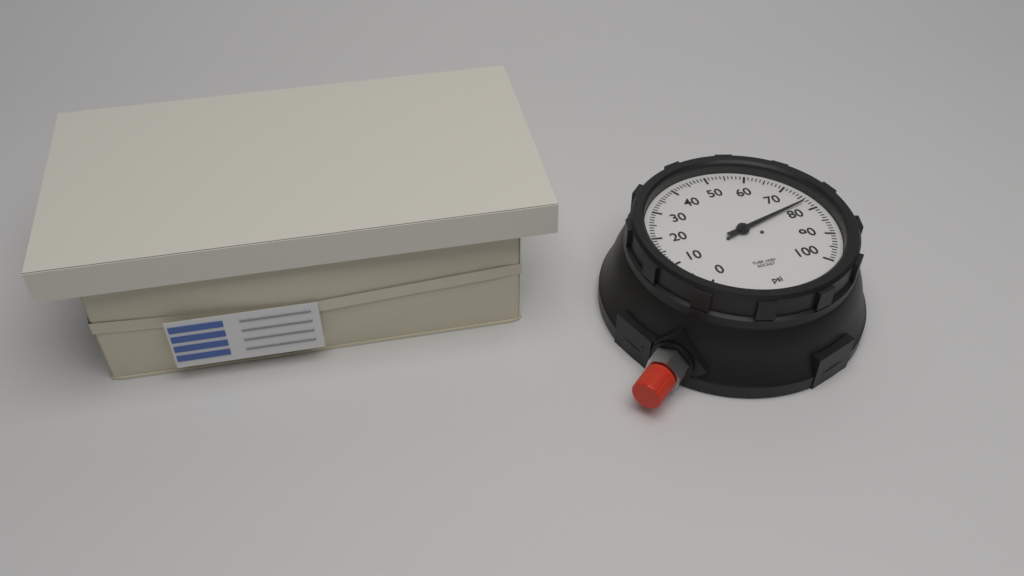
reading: 77 psi
